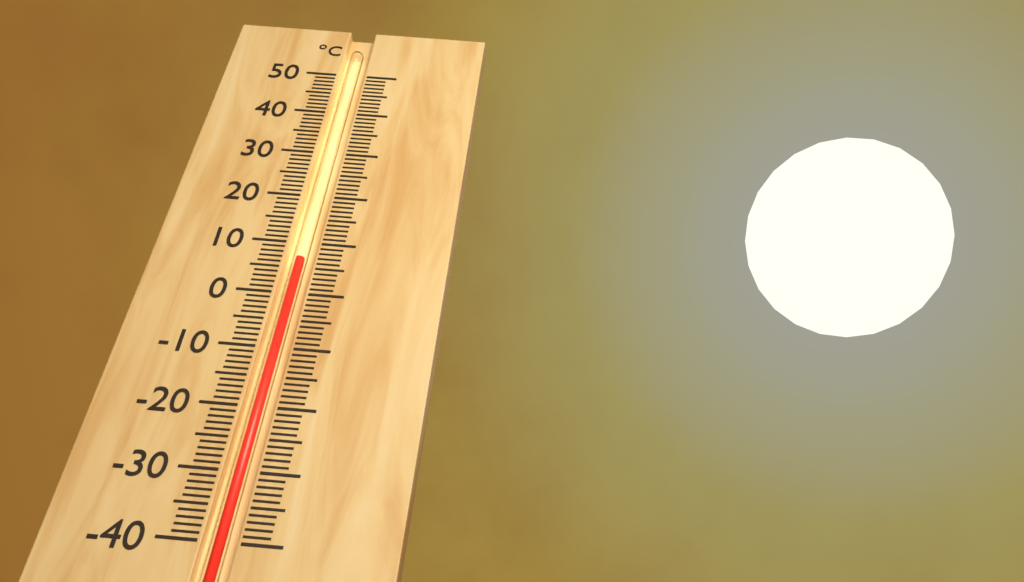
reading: 7 °C
